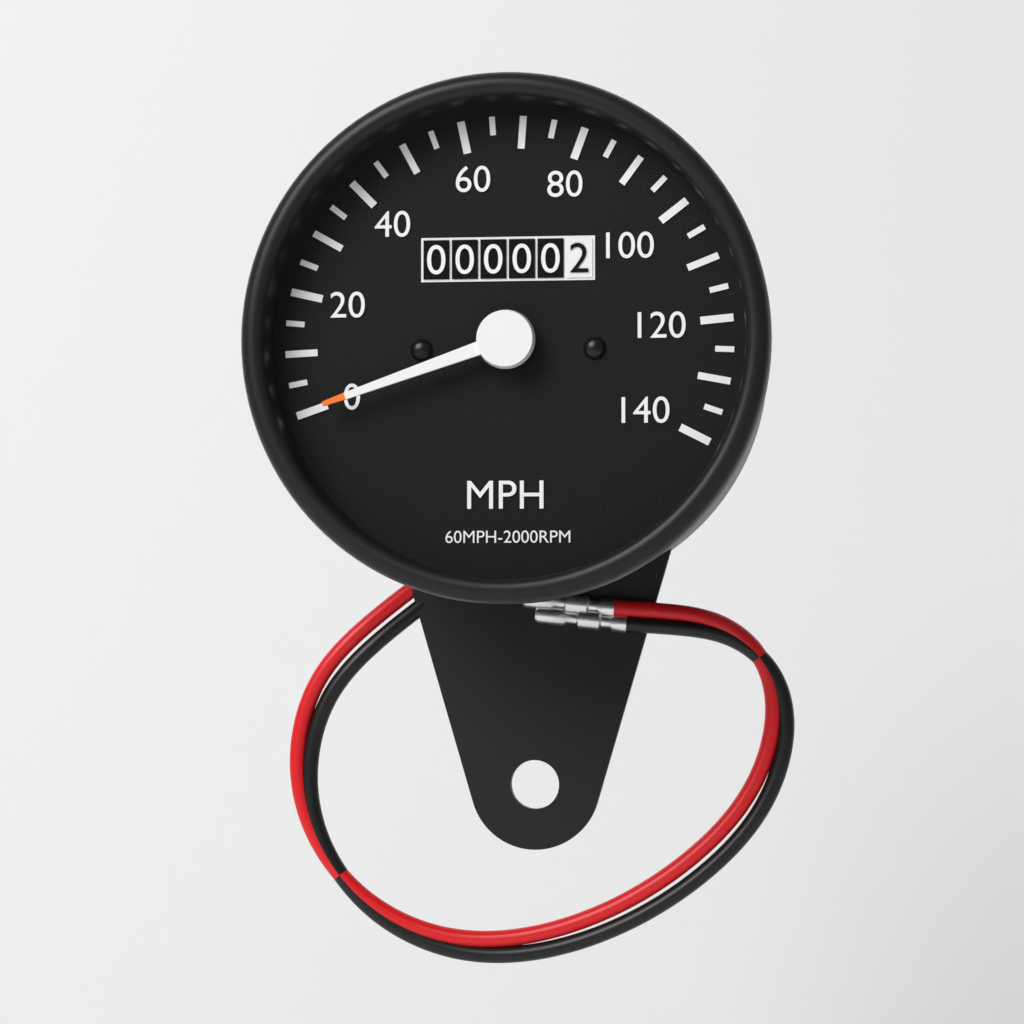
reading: 0 MPH
